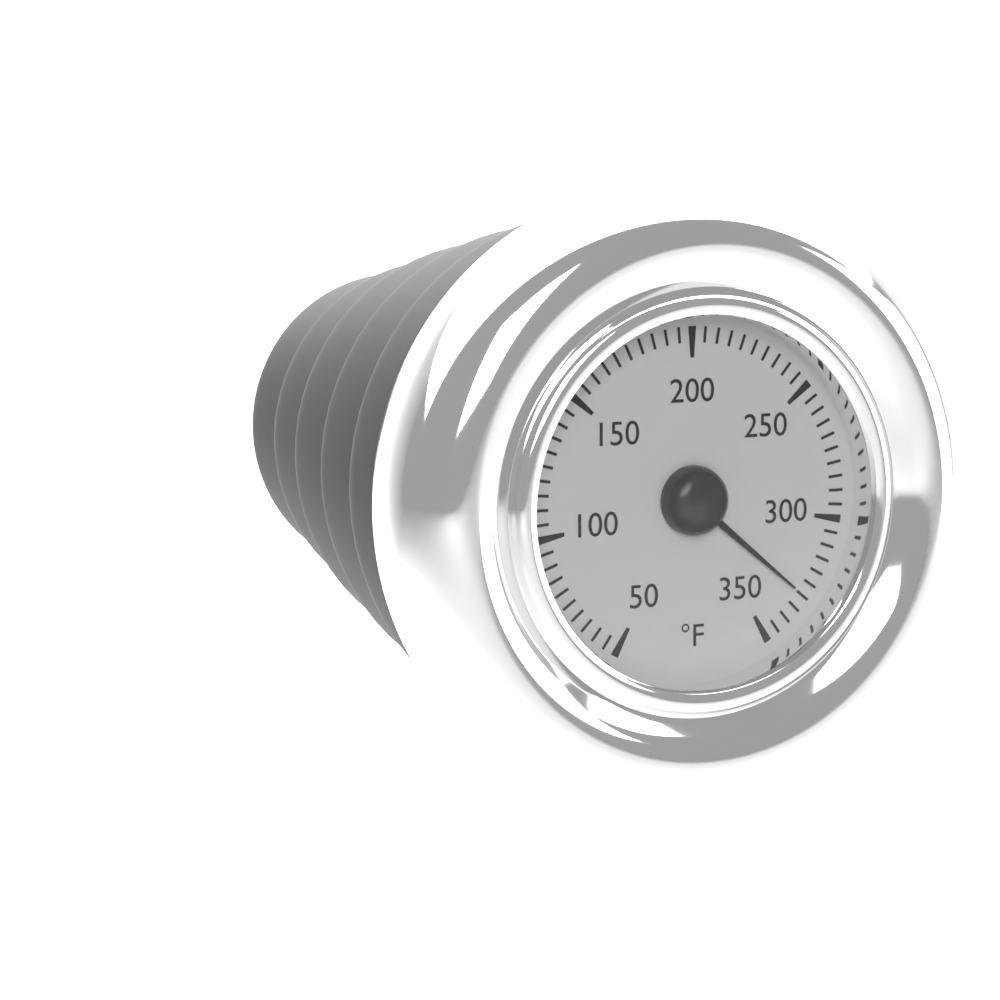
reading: 330 °F
